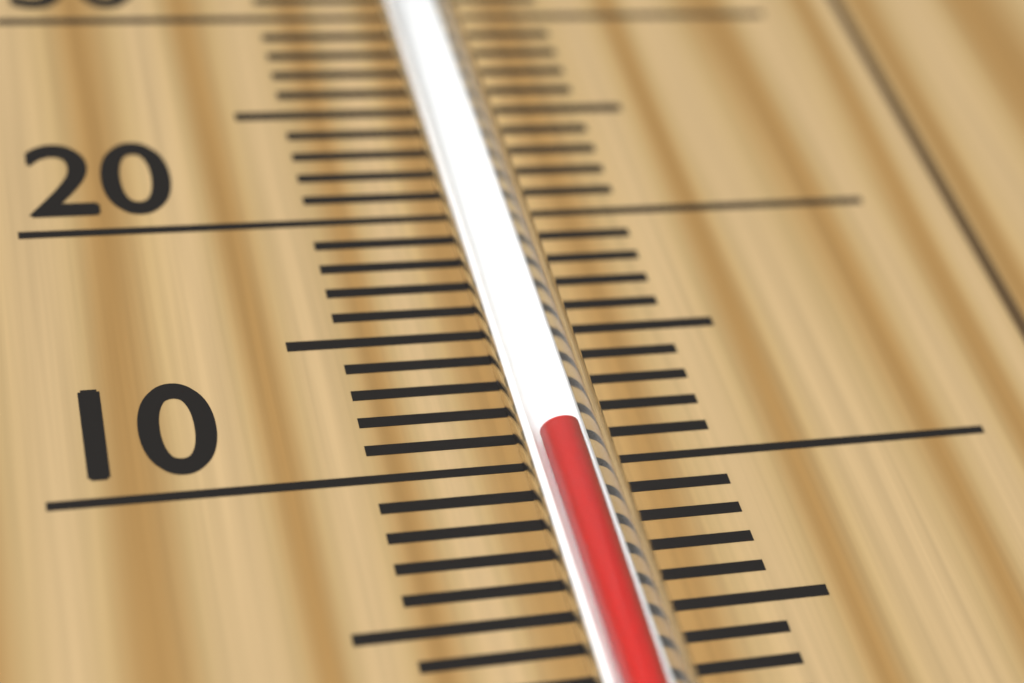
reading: 10 °C
